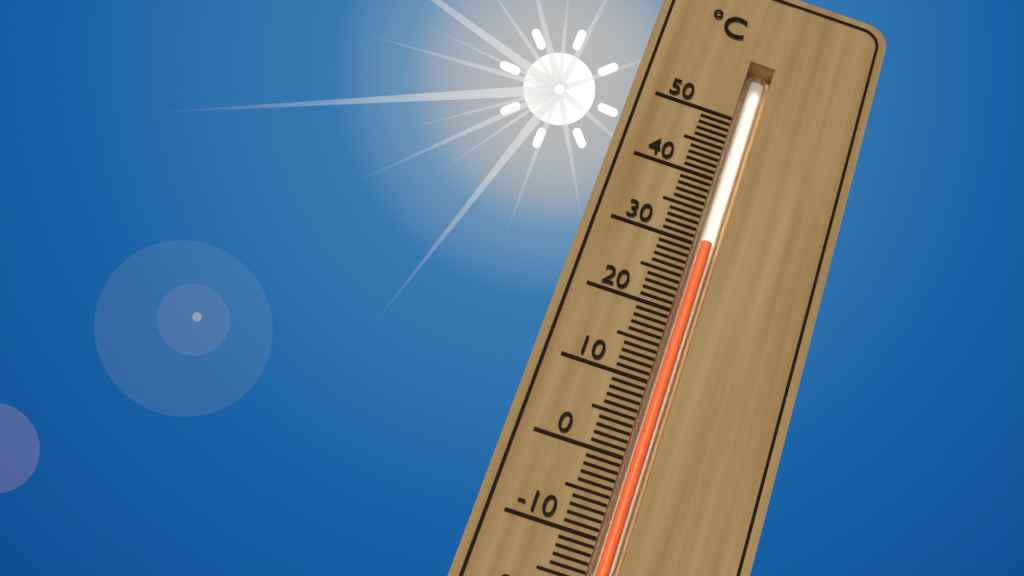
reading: 31 °C
